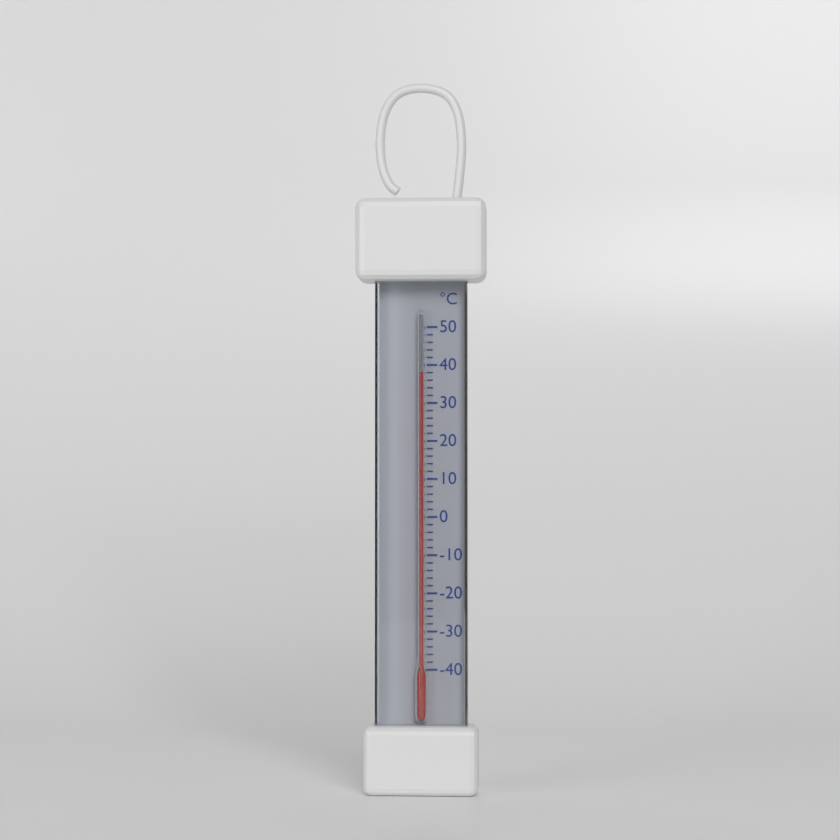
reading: 38 °C
